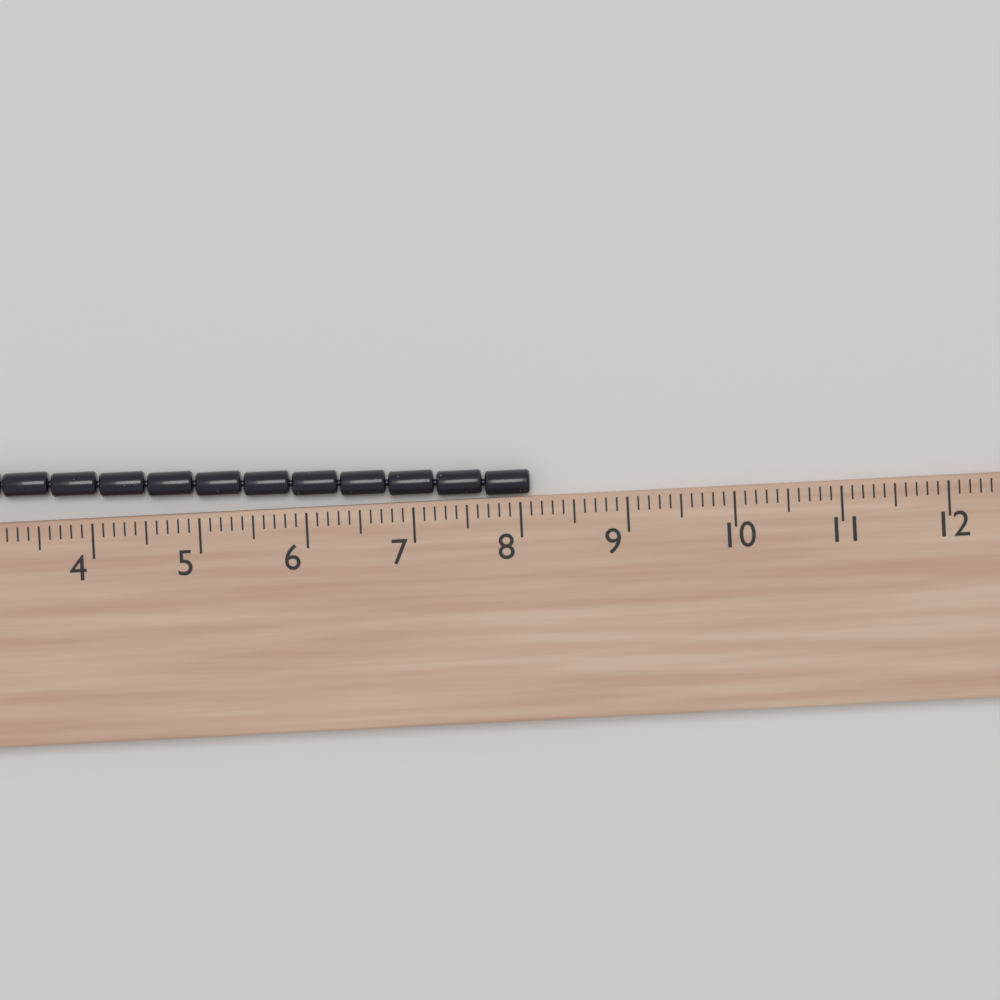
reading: 8.1 cm
